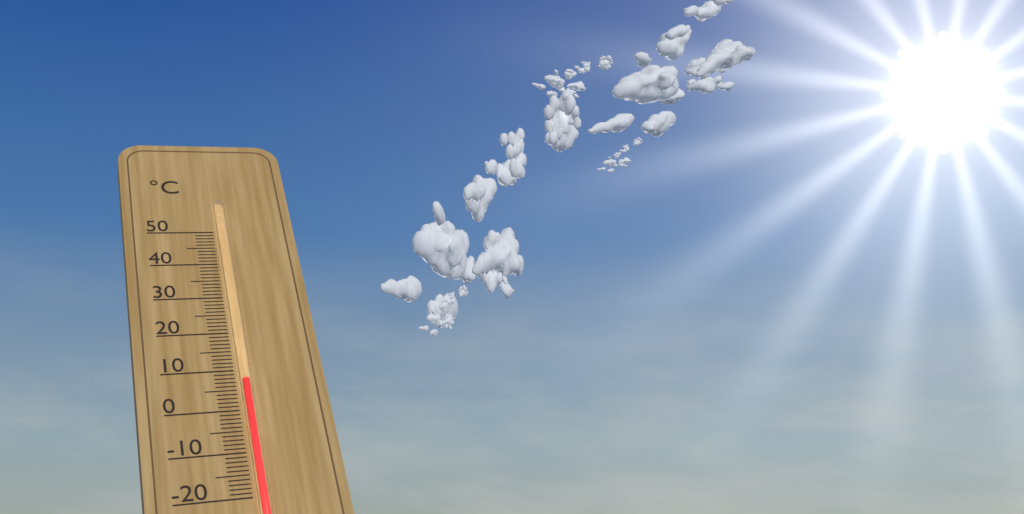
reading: 7 °C
